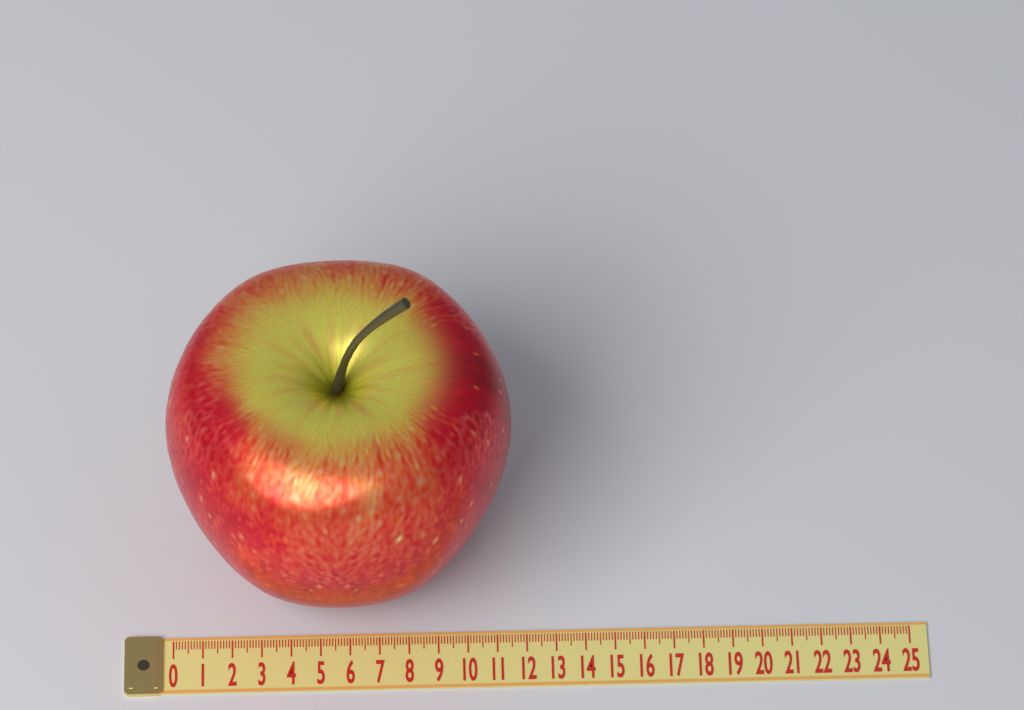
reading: 11.6 (no unit)
